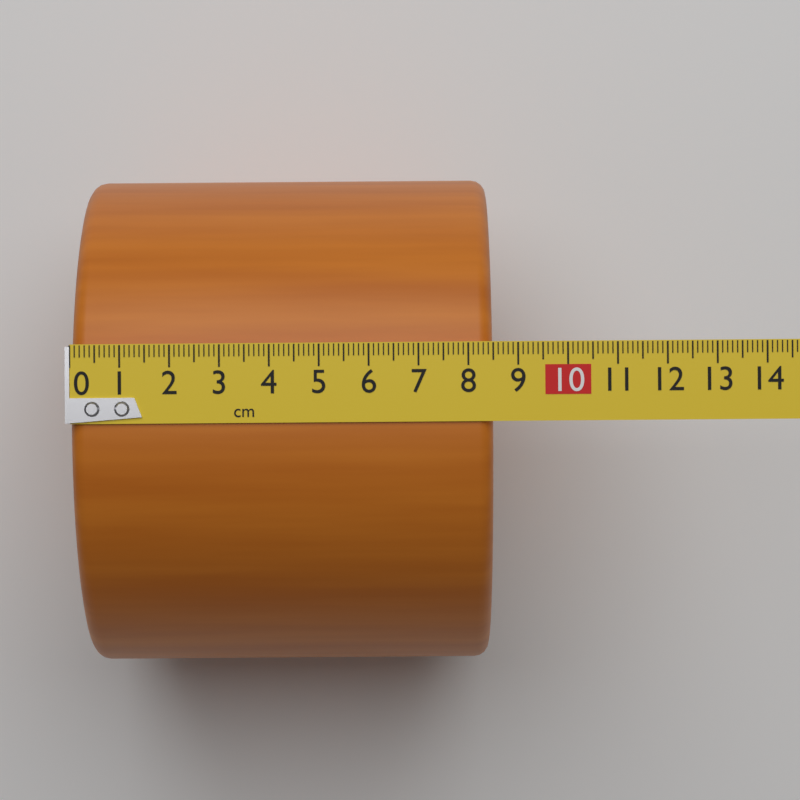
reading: 8.5 cm
